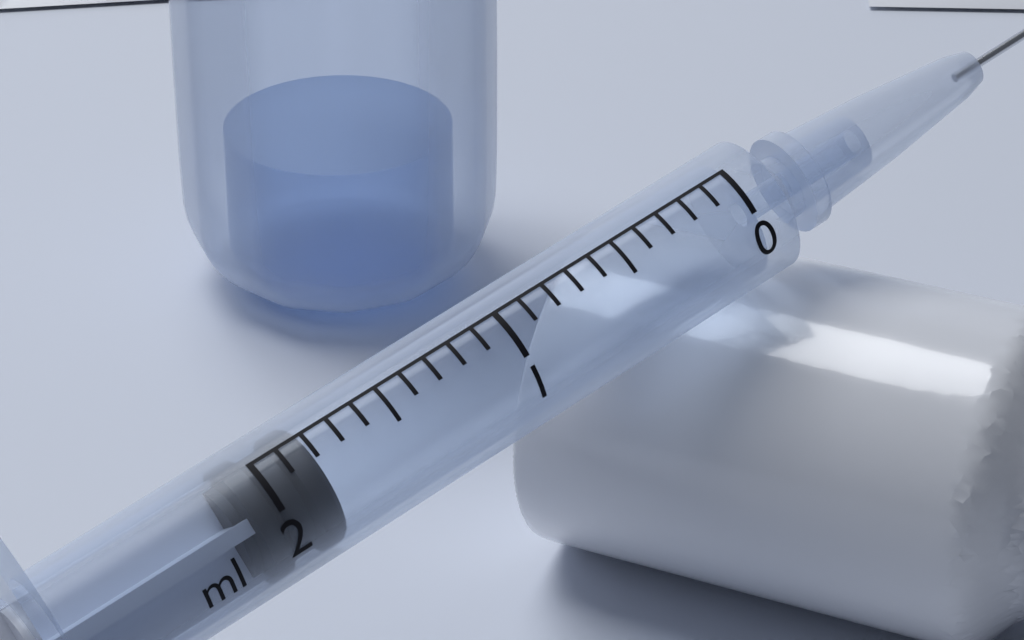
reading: 1.8 ml
